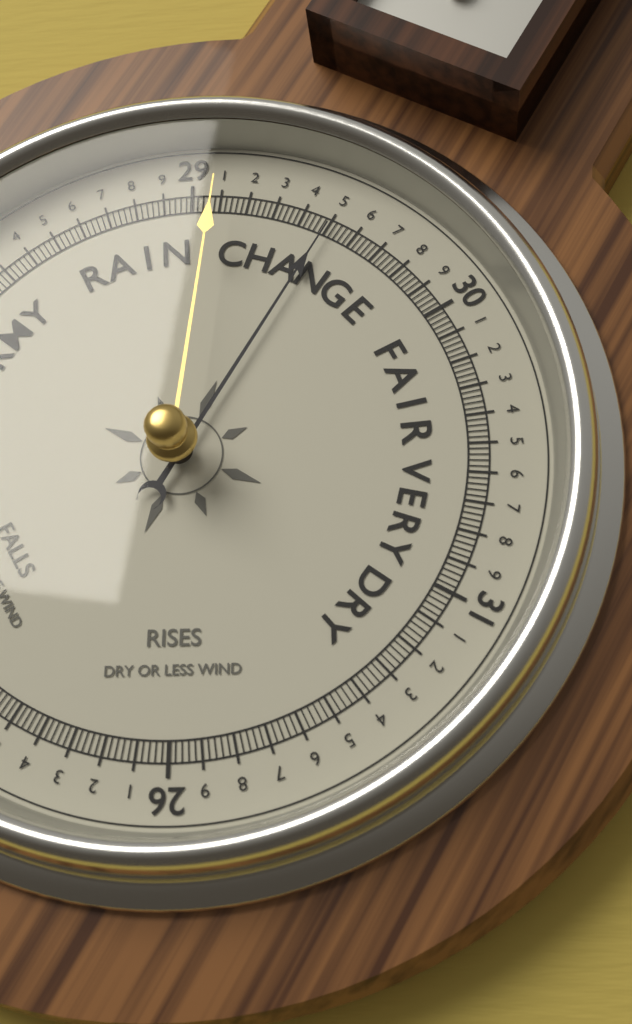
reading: 29.50 (no unit)
